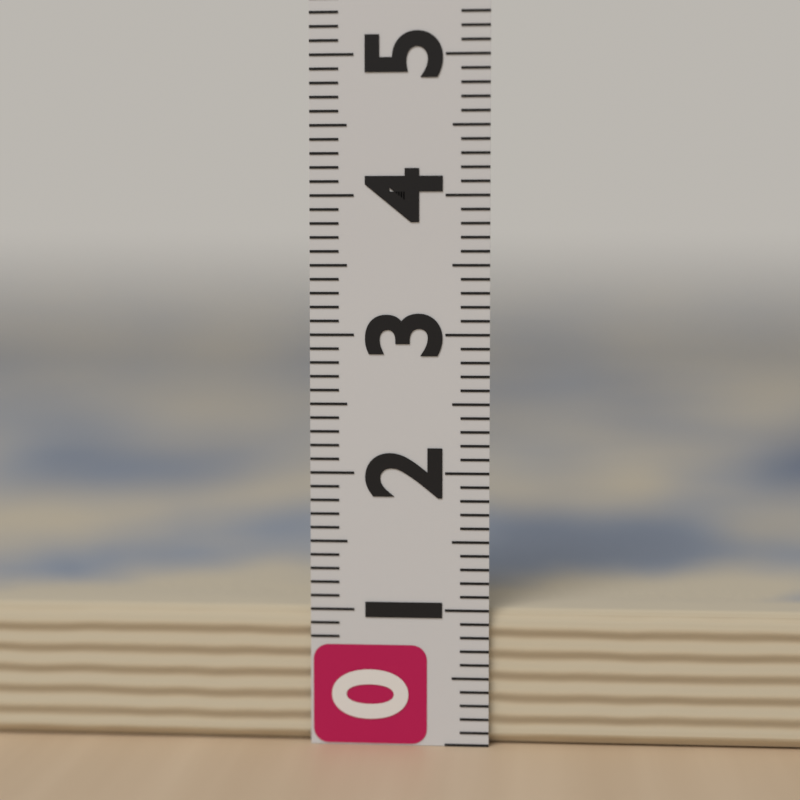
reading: 1.0 (no unit)
